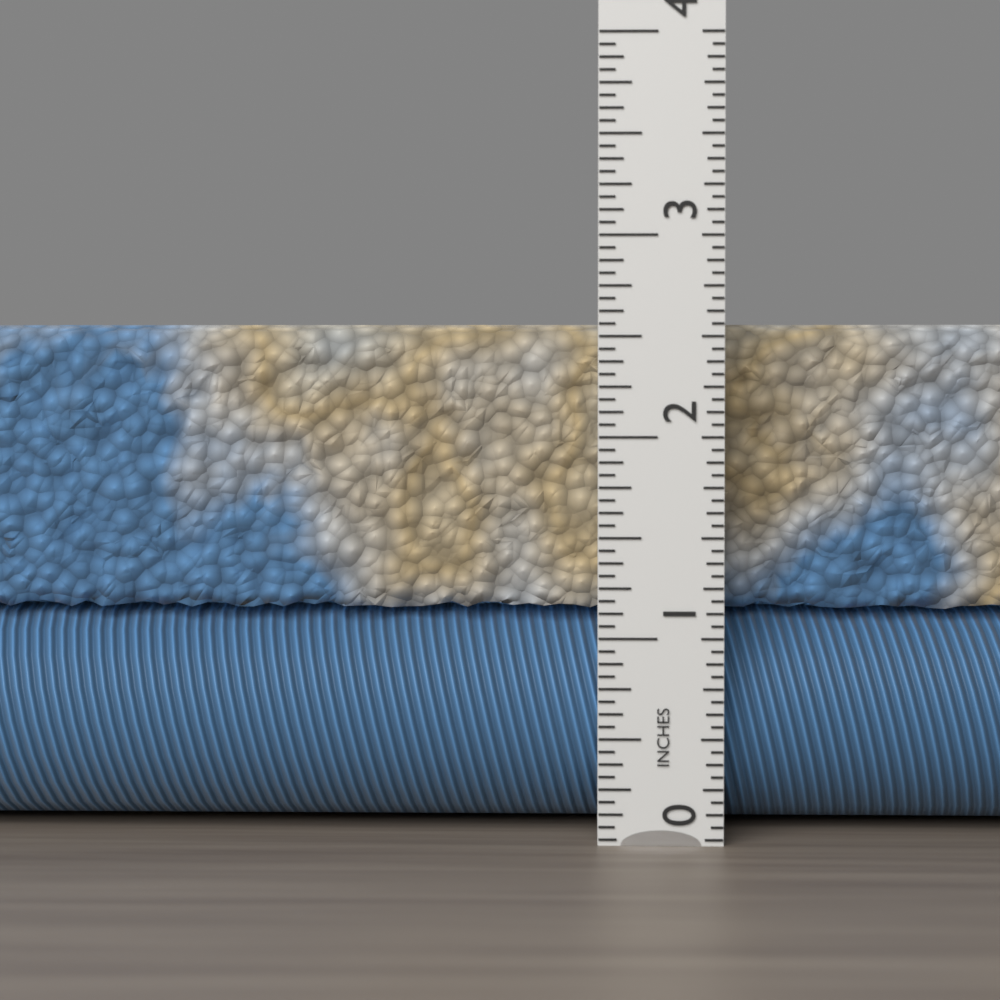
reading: 2.5625 in
